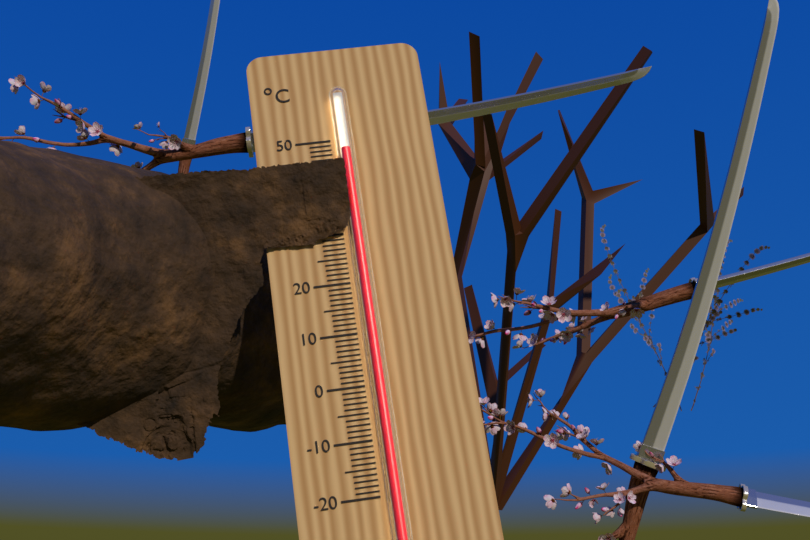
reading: 47 °C
